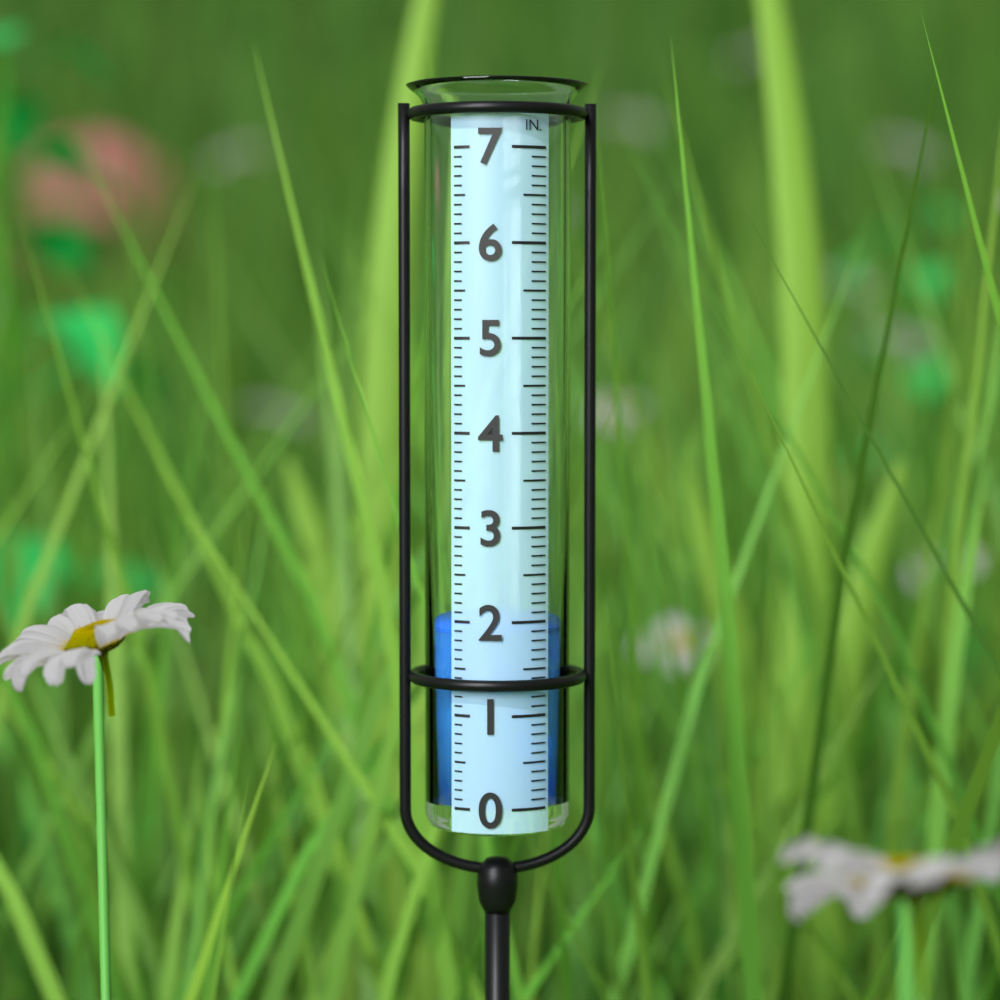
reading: 1.9 in
